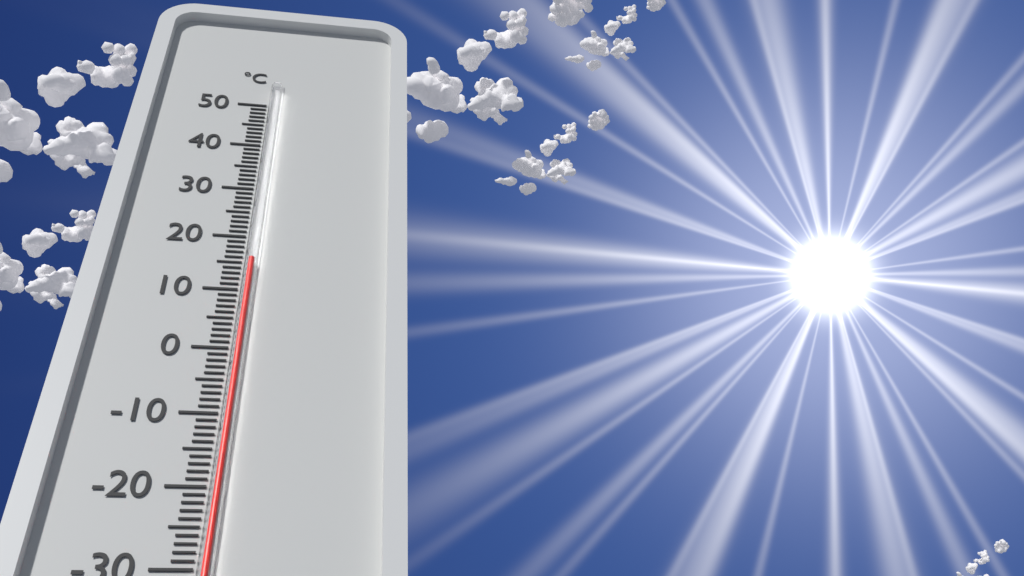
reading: 15 °C
